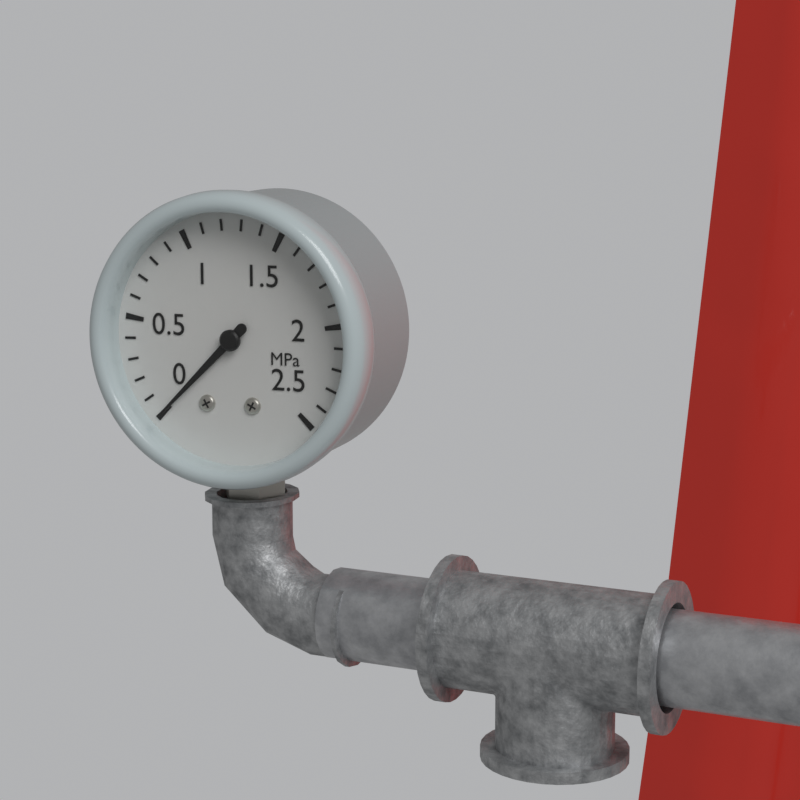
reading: 0.0 MPa
